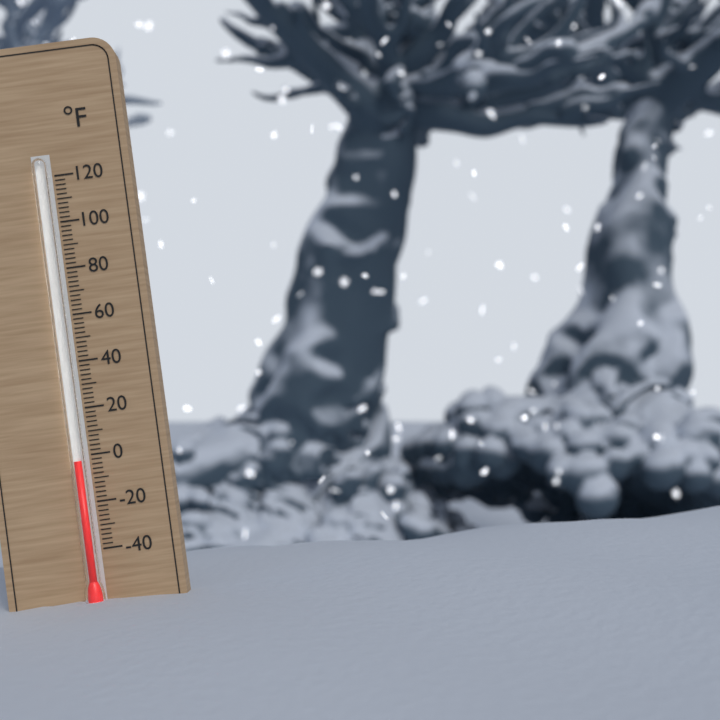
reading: -2 °F
